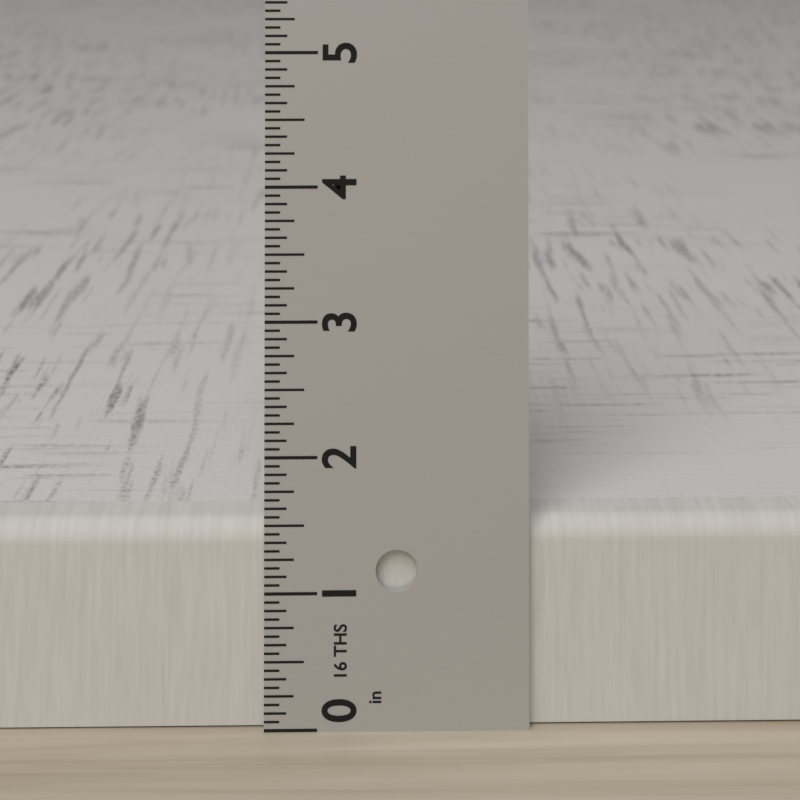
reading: 1.5000 in
